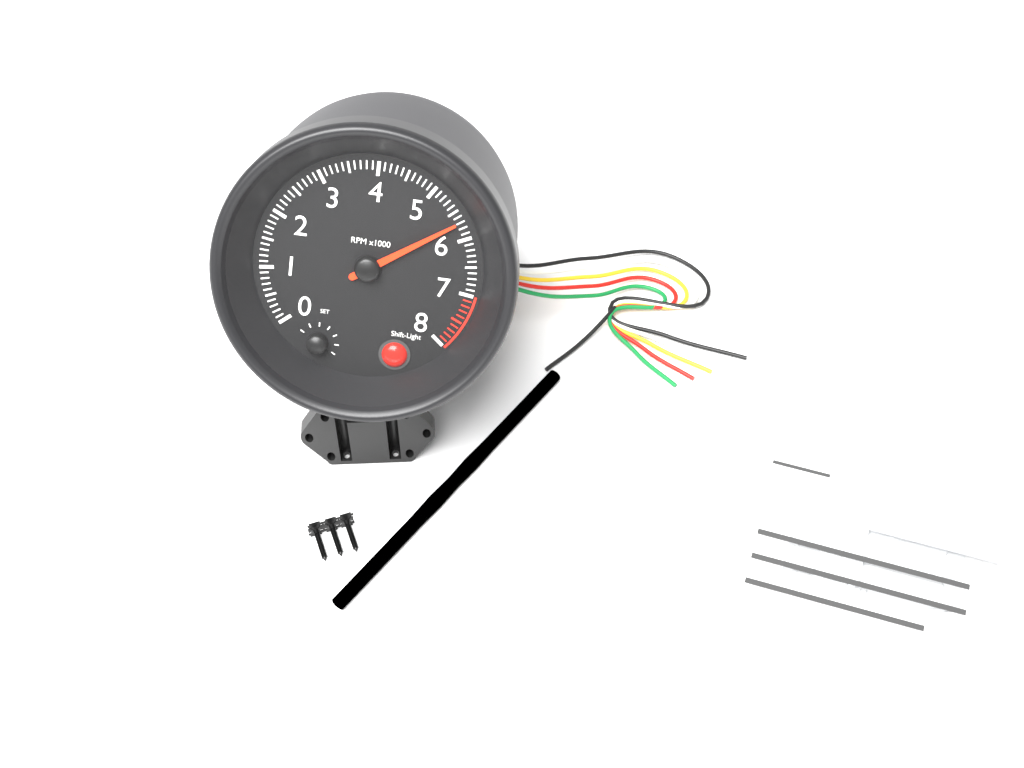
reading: 5700 RPM
